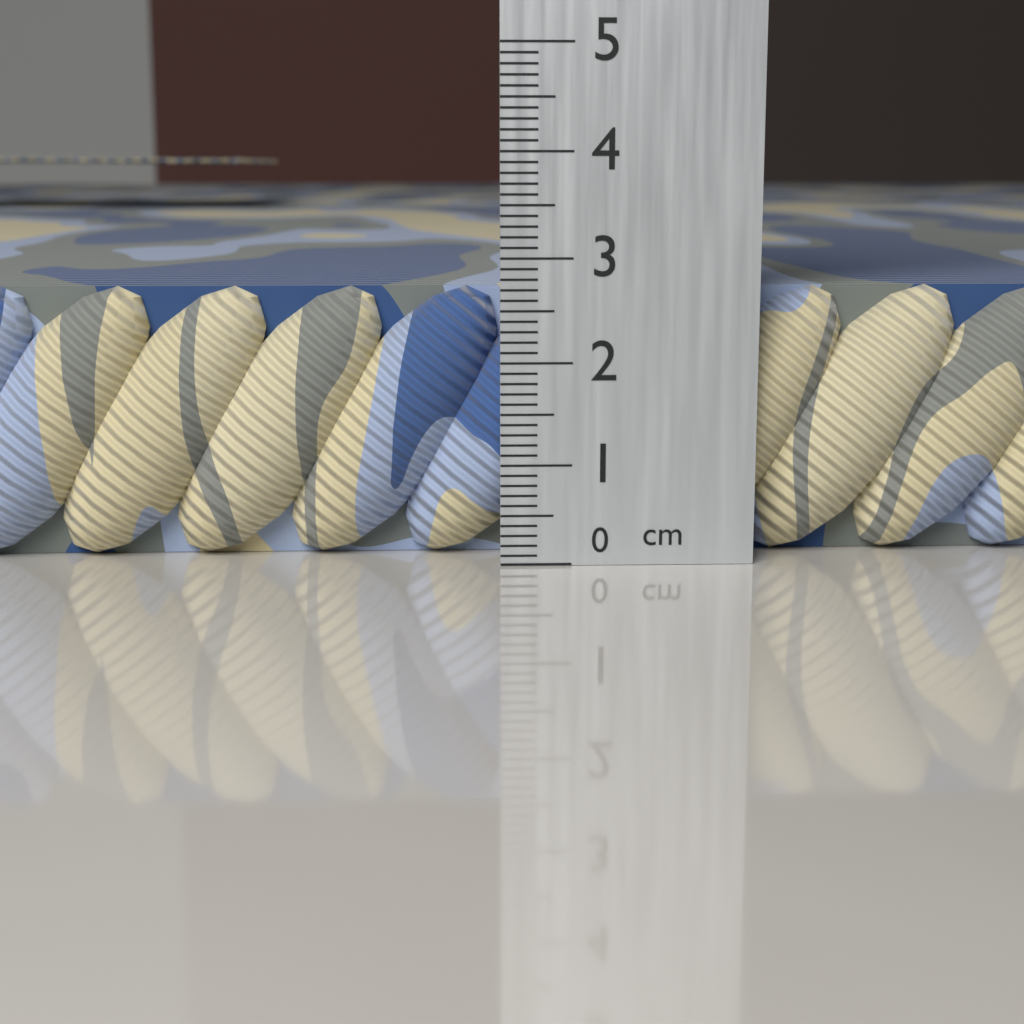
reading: 2.7 cm
